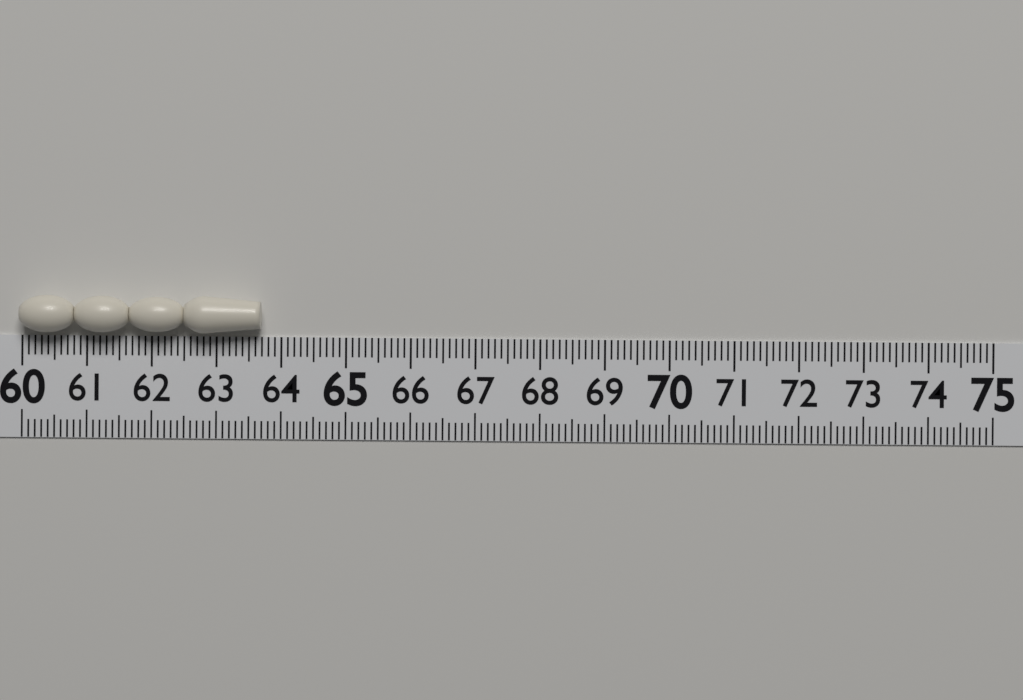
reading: 63.7 (no unit)
